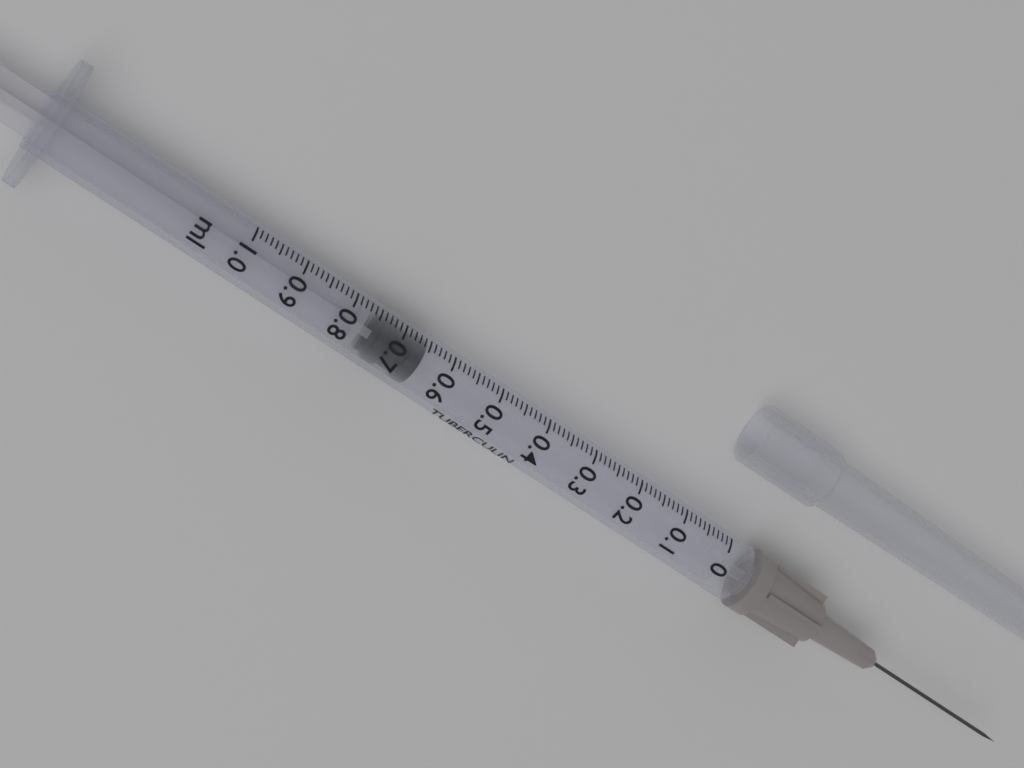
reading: 0.65 ml
